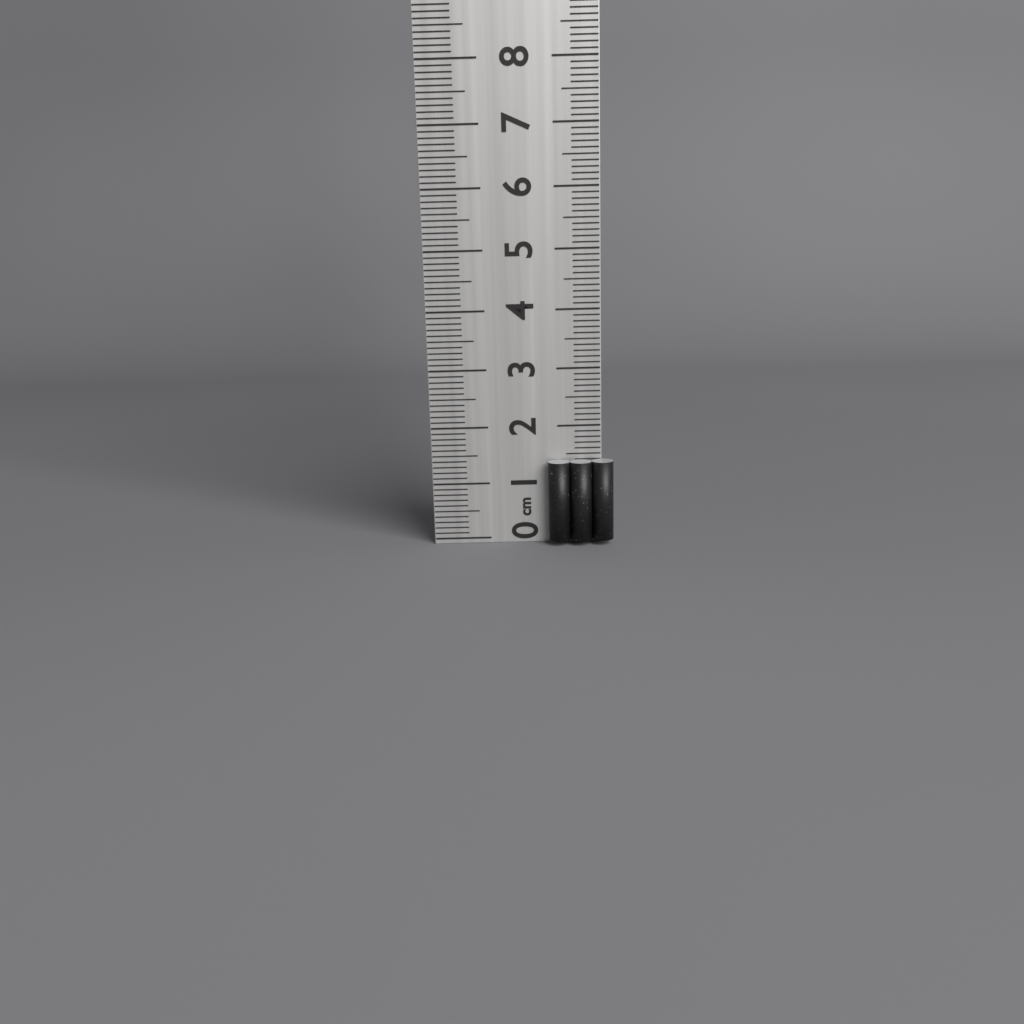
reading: 1.4 cm
